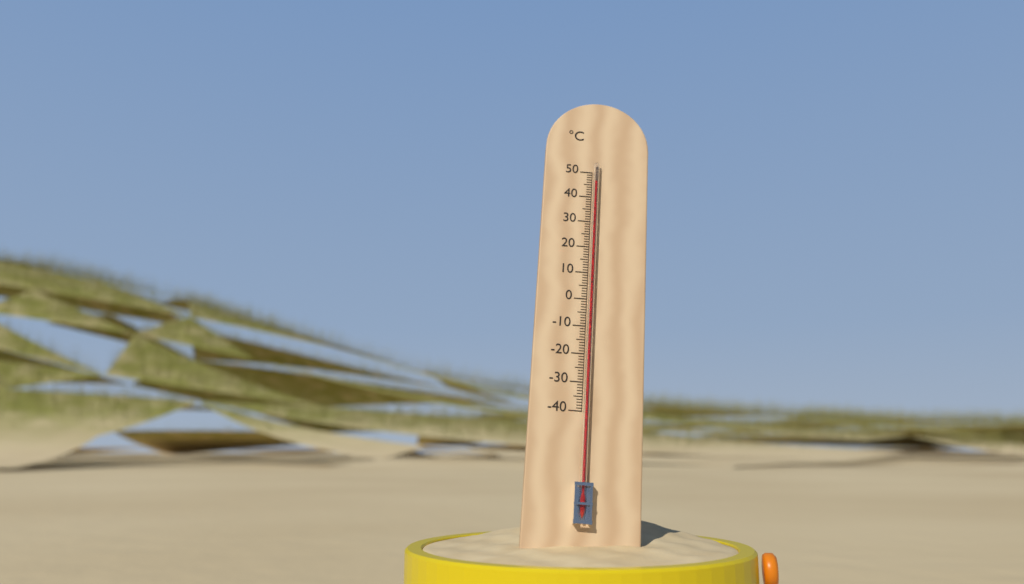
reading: 46 °C
